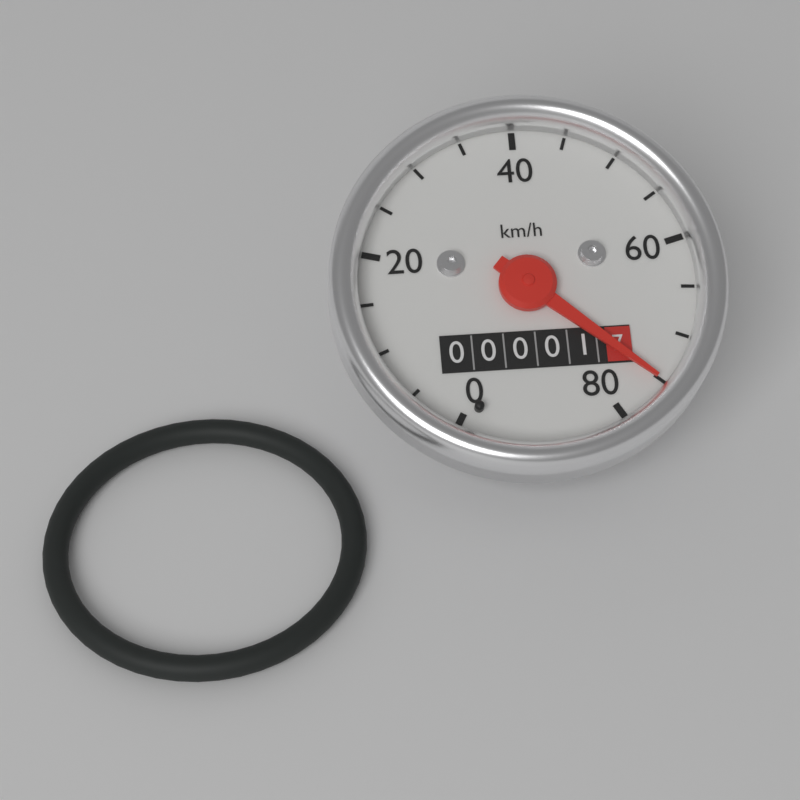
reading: 75 km/h
